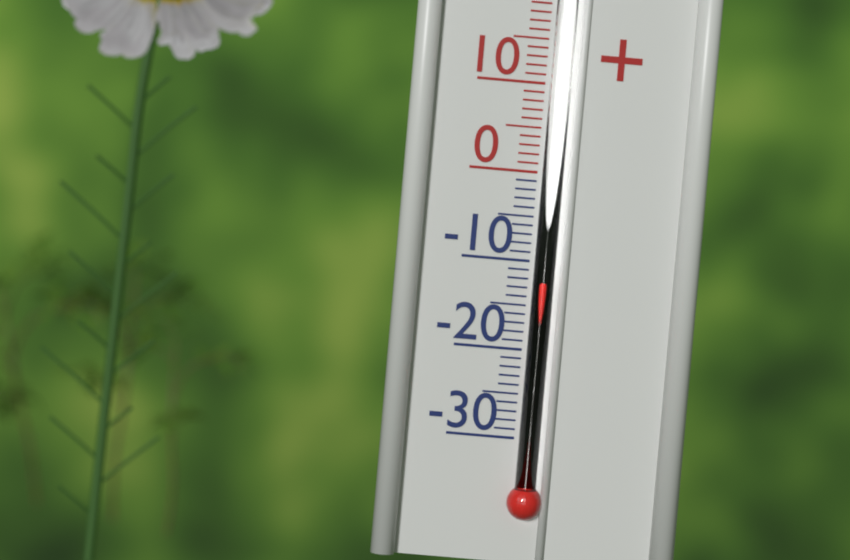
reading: -12 °C
